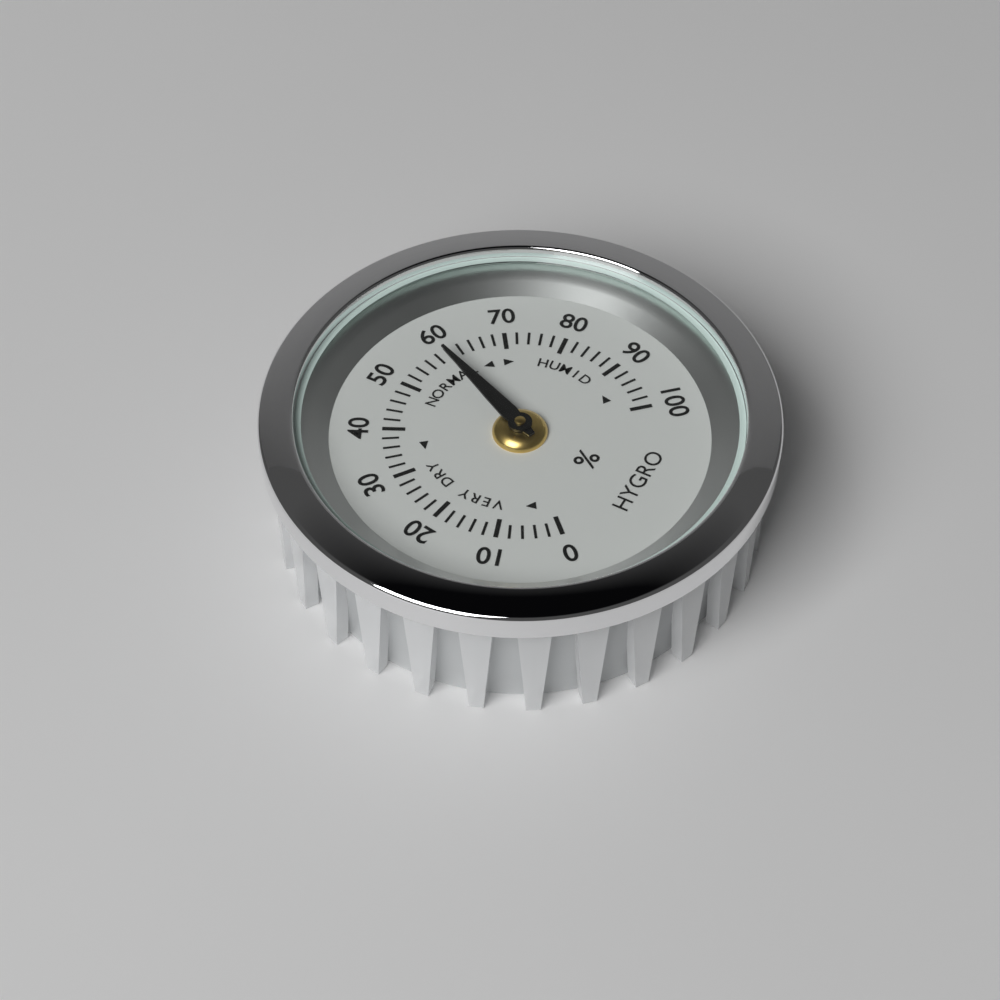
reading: 59 %
